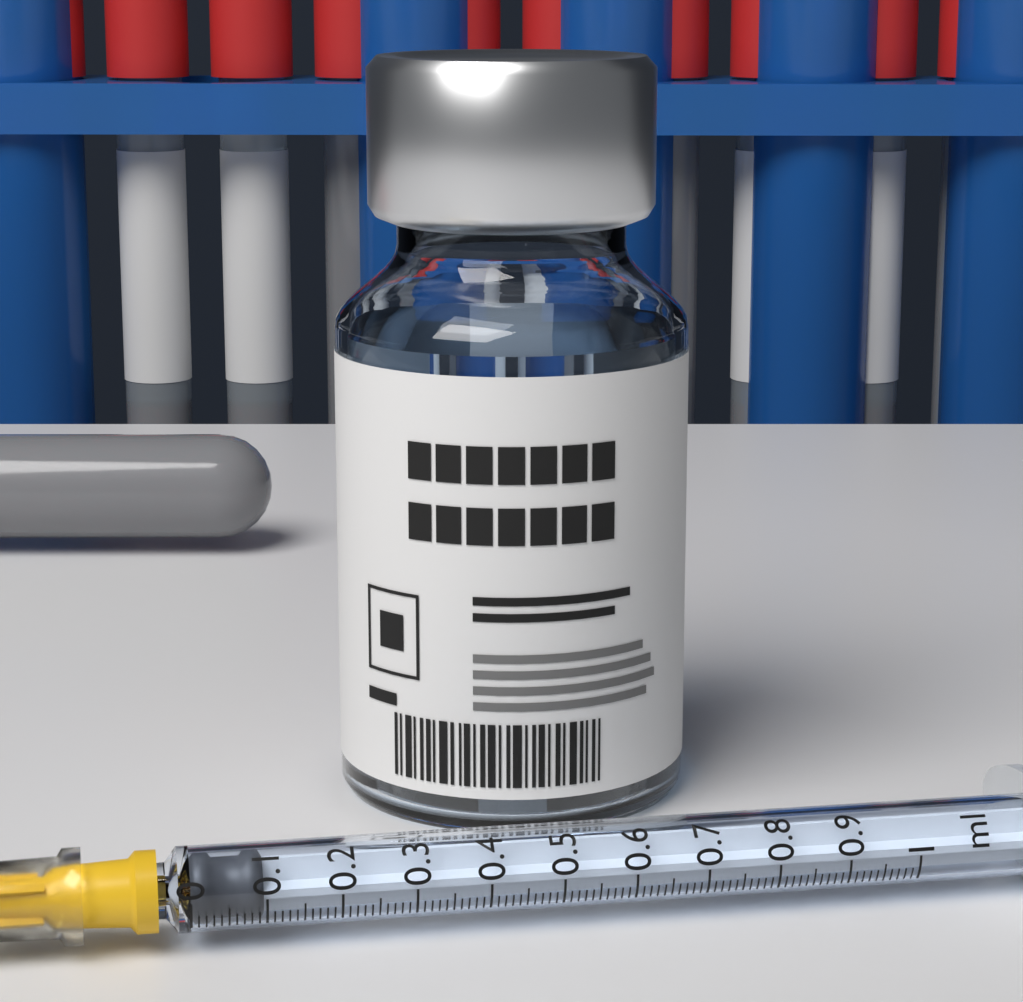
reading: 0.00 ml
